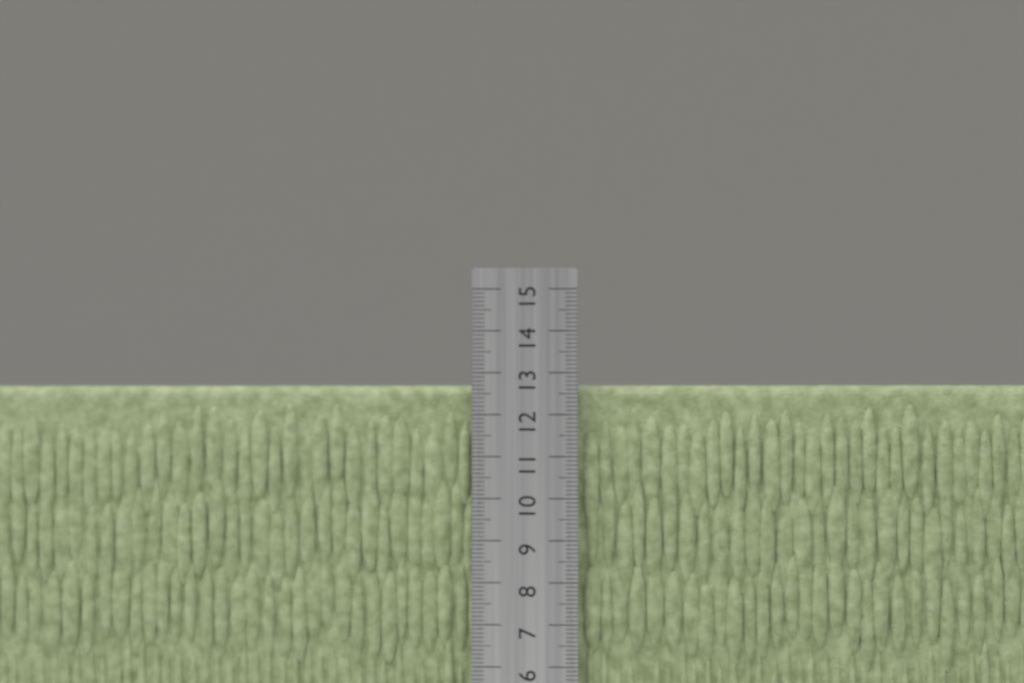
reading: 12.7 cm
